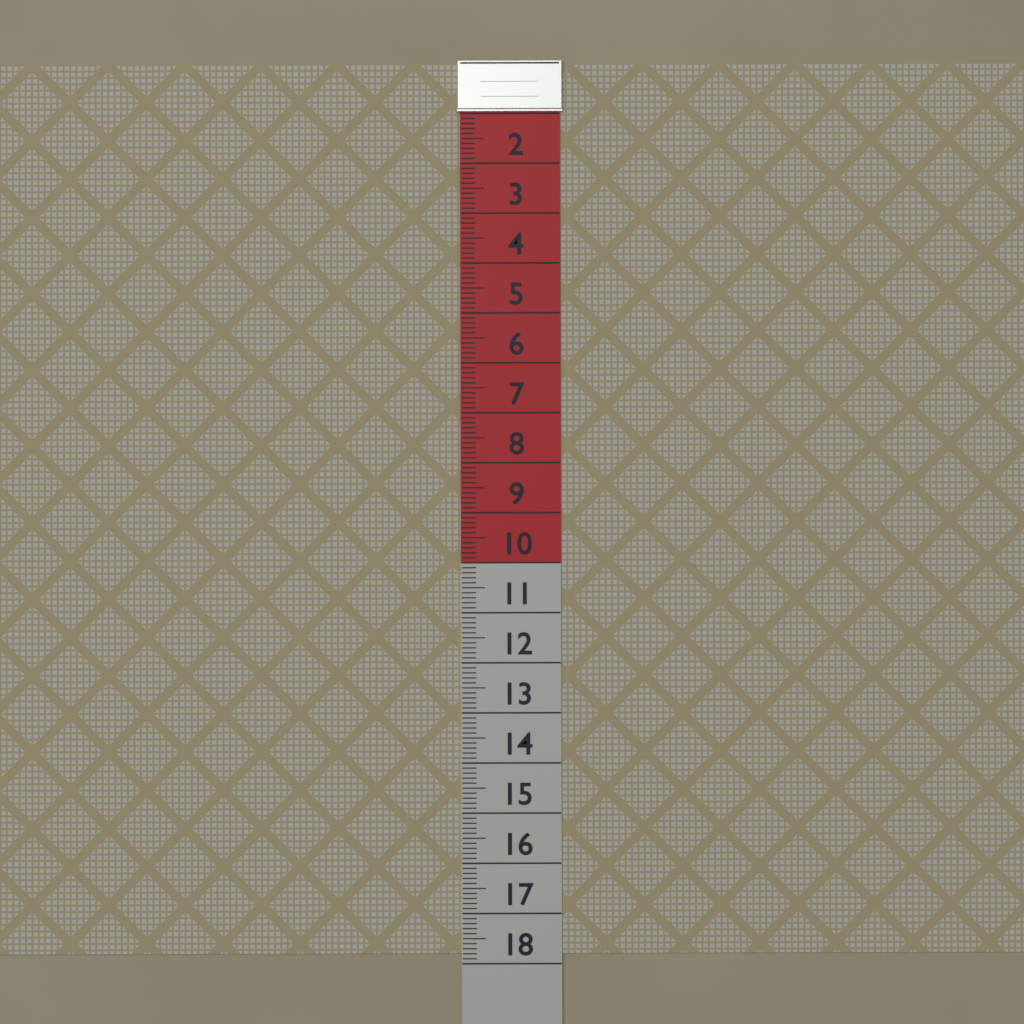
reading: 17.8 (no unit)
